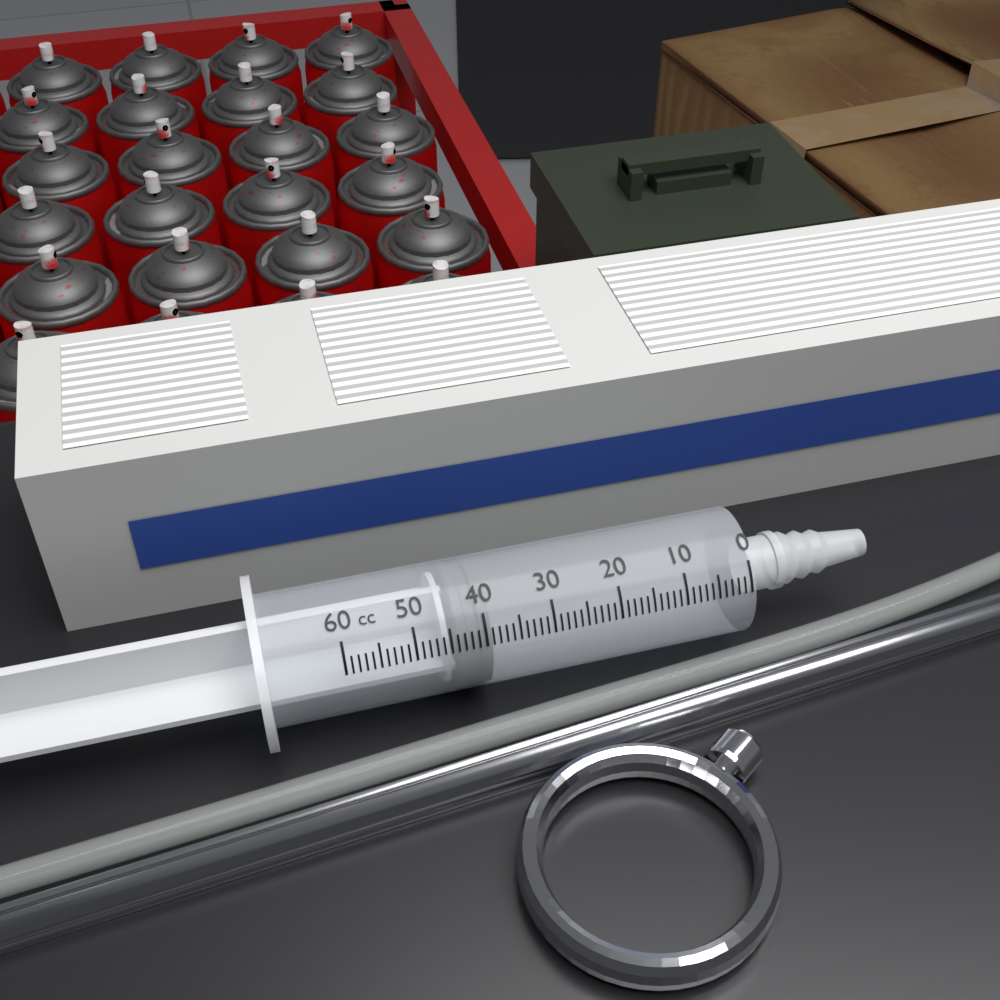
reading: 39 cc
